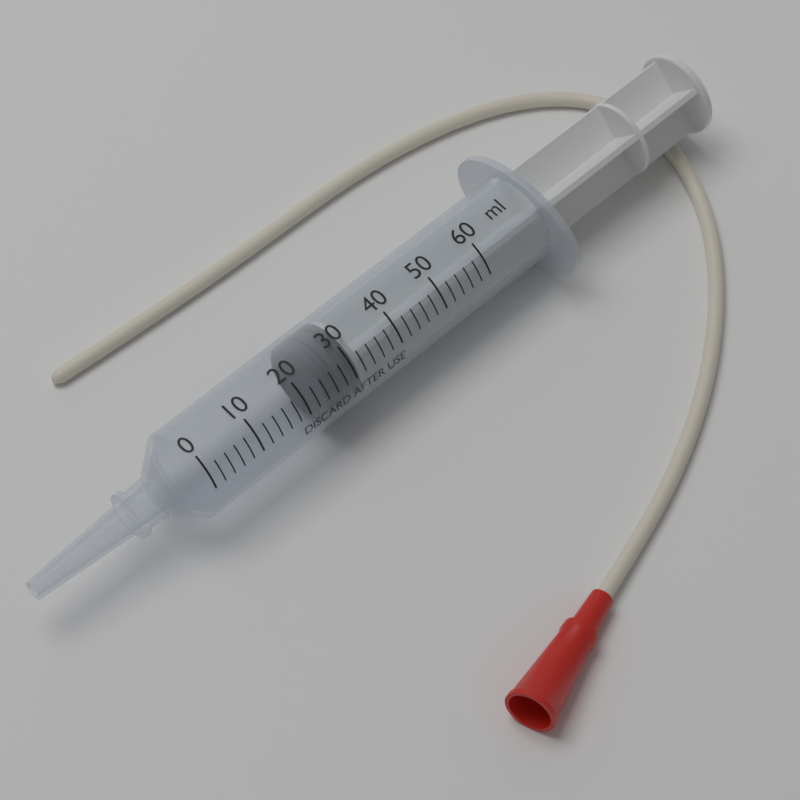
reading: 24 ml
